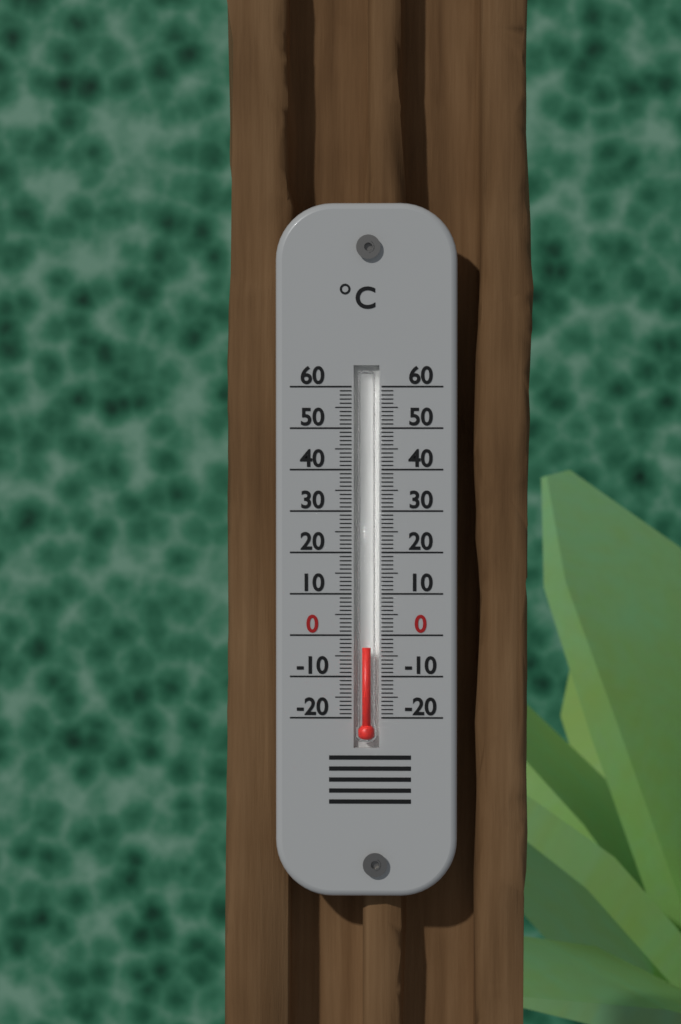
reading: -3 °C
